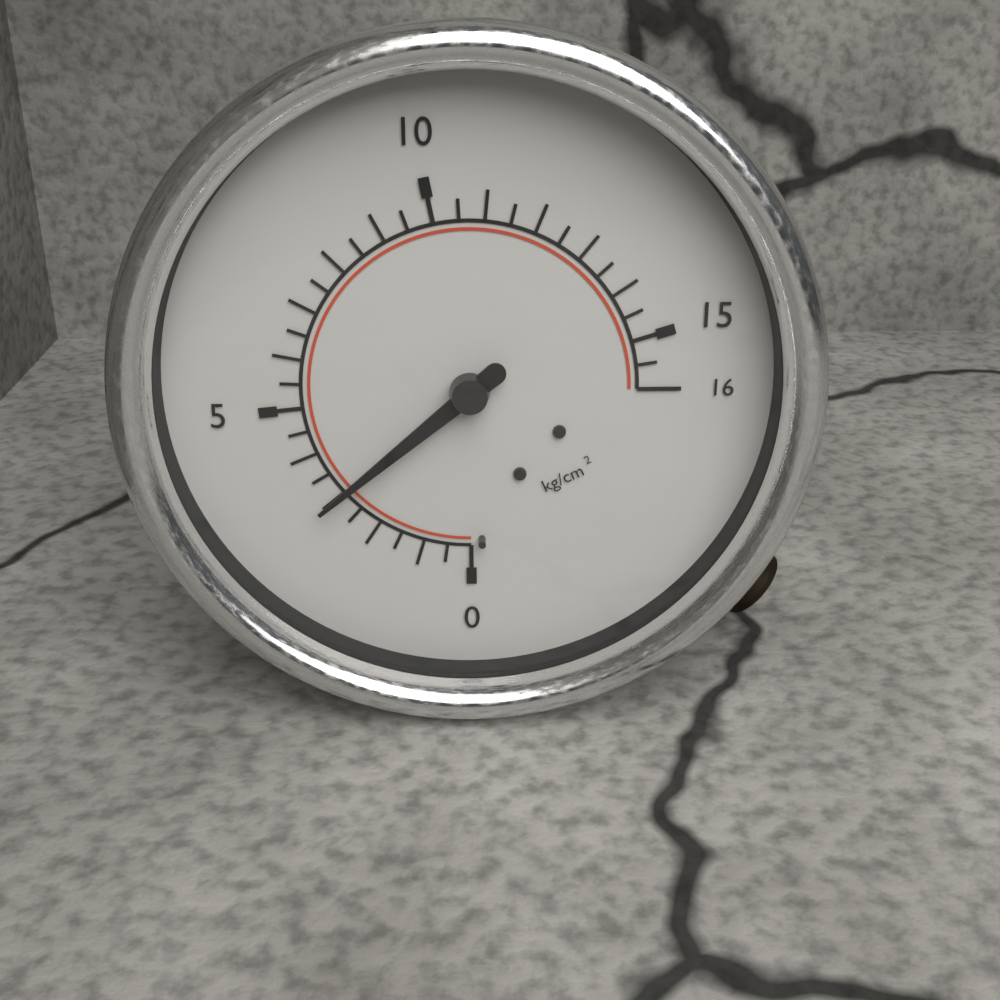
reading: 3.0 kg/cm²
